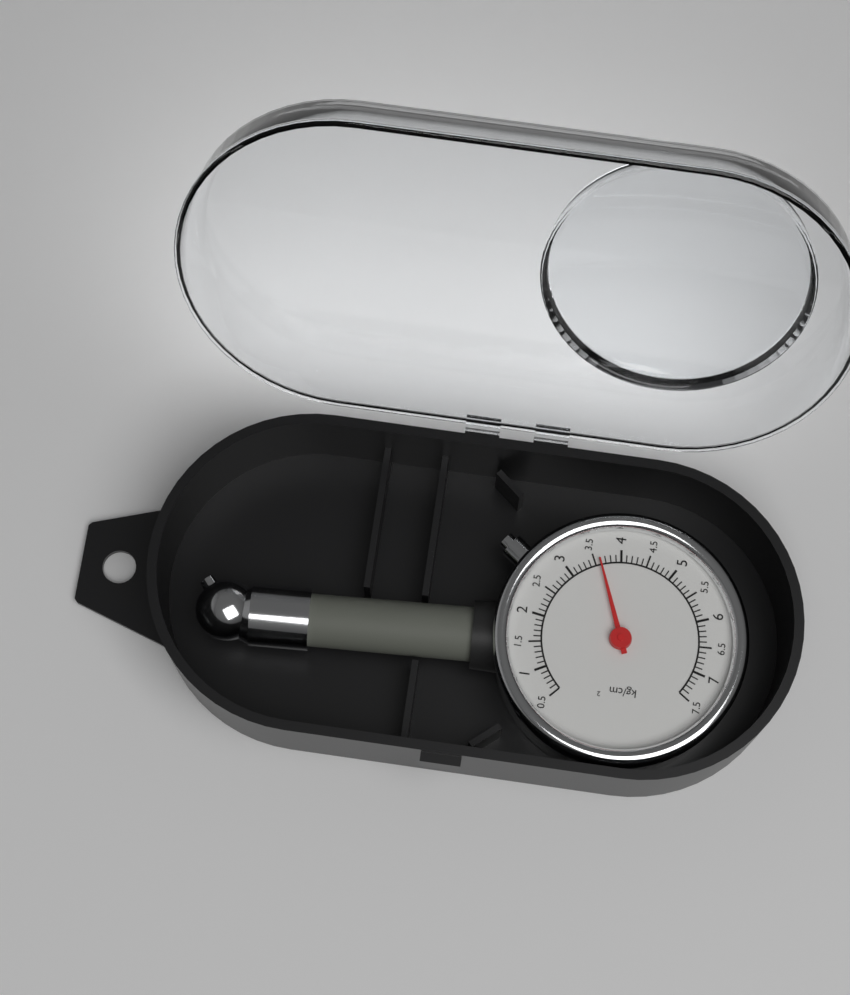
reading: 3.6 kg/cm²
